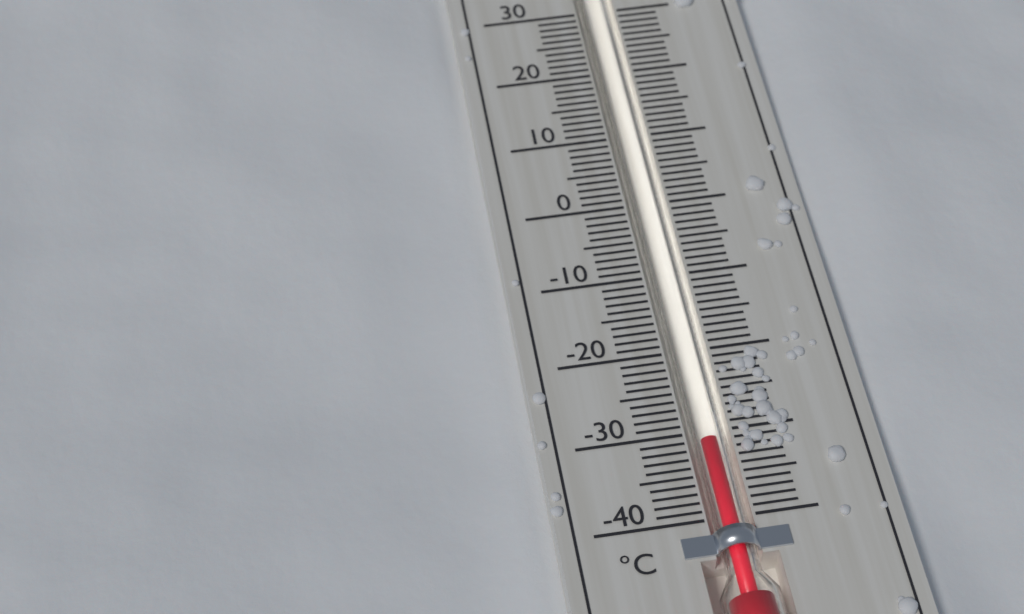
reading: -31 °C
